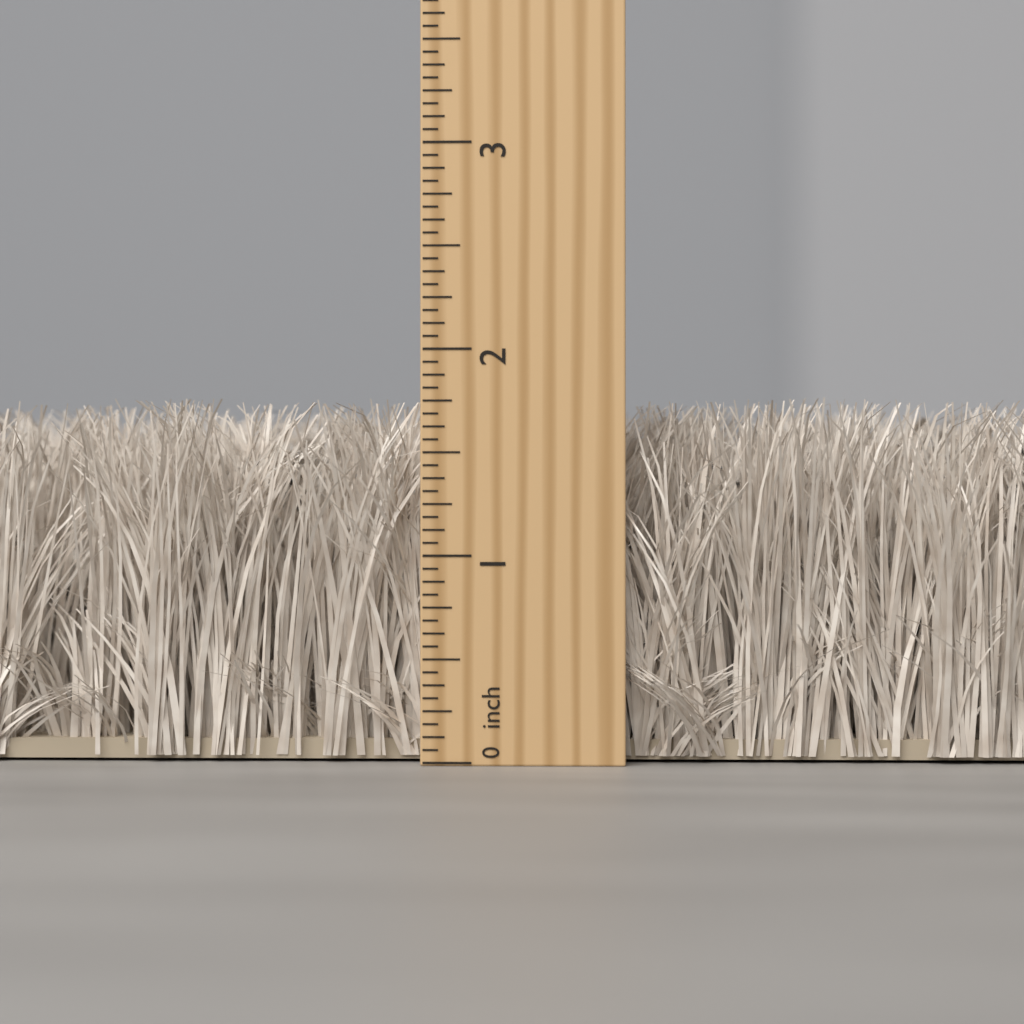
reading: 1.7500 inch
